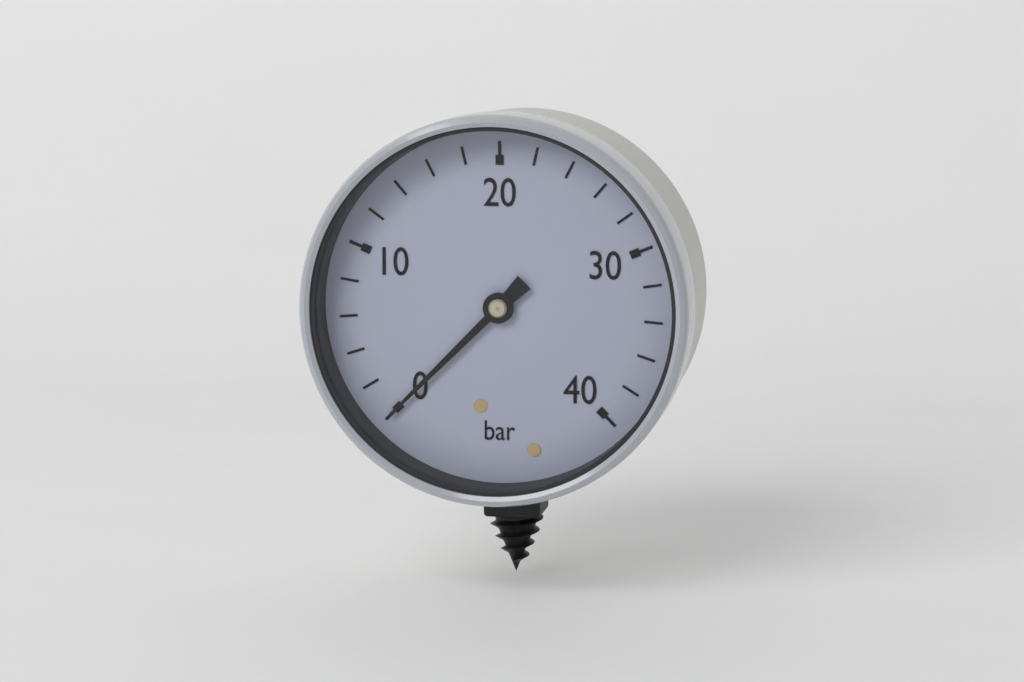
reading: 0 bar
